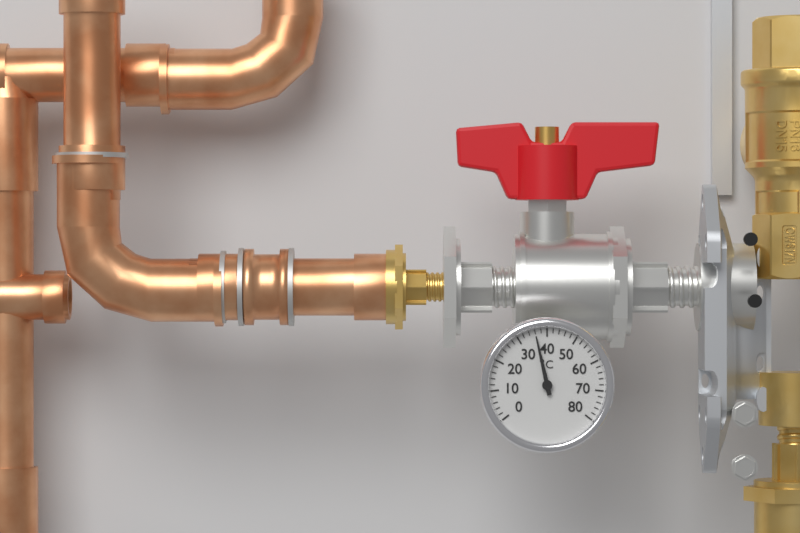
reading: 36 °C
